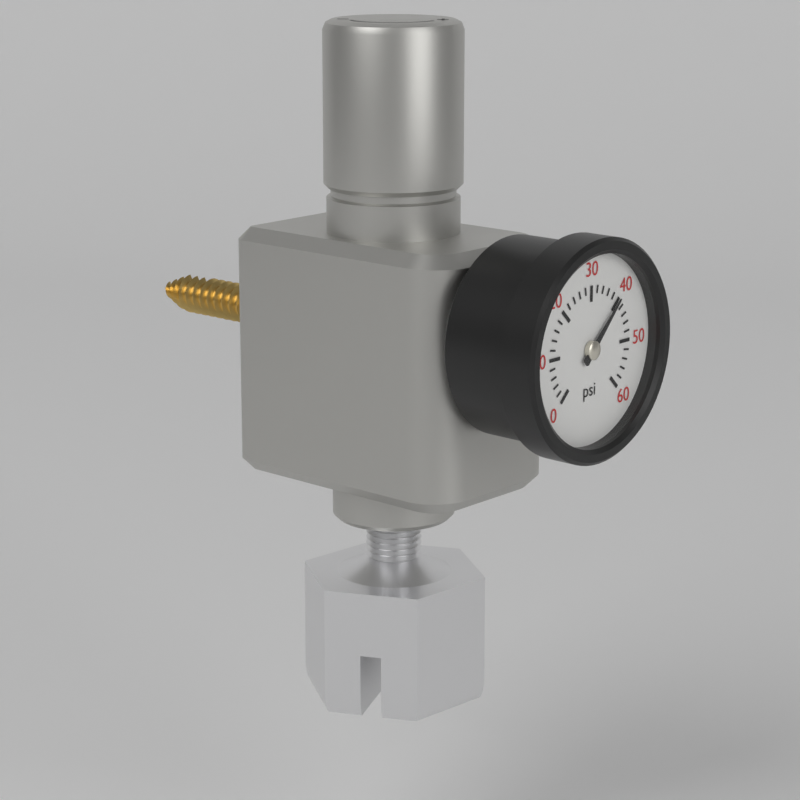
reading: 40 psi
